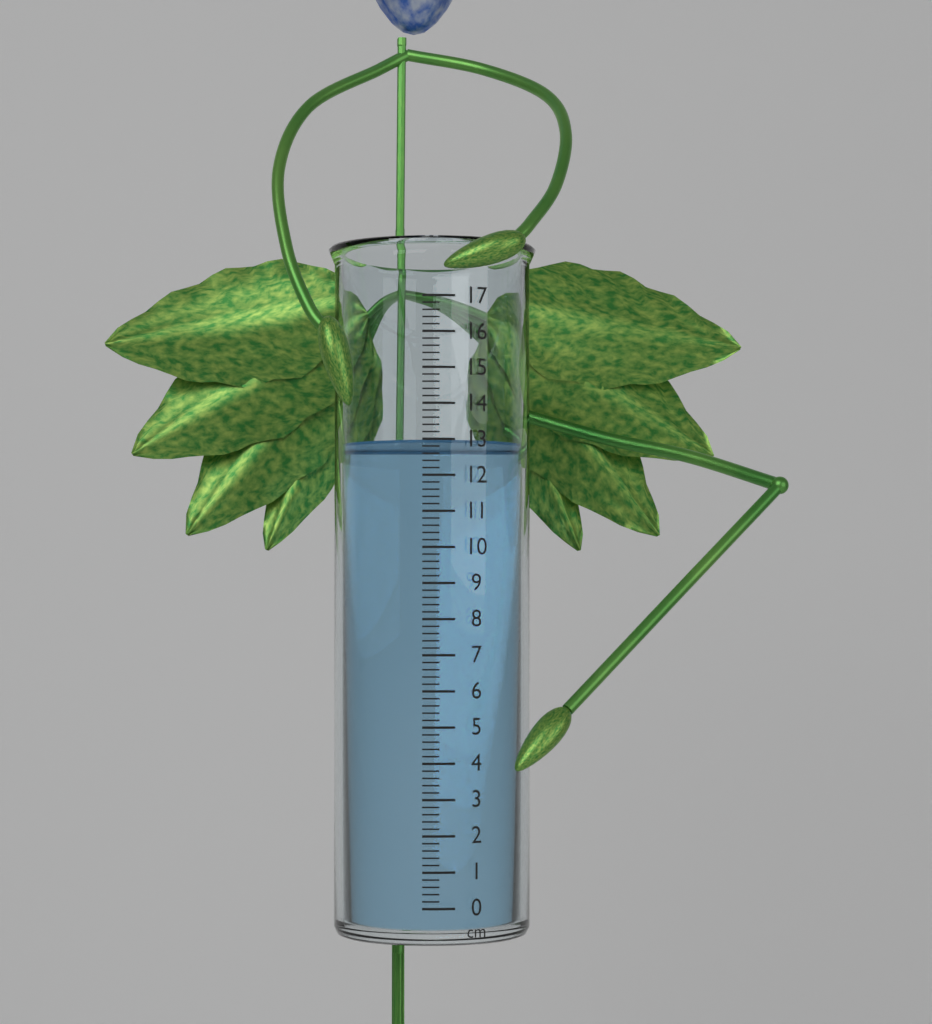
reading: 13.0 cm
